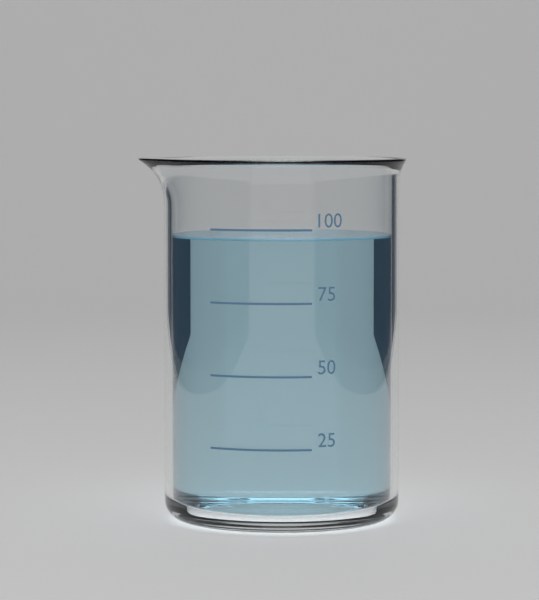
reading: 97 (no unit)
